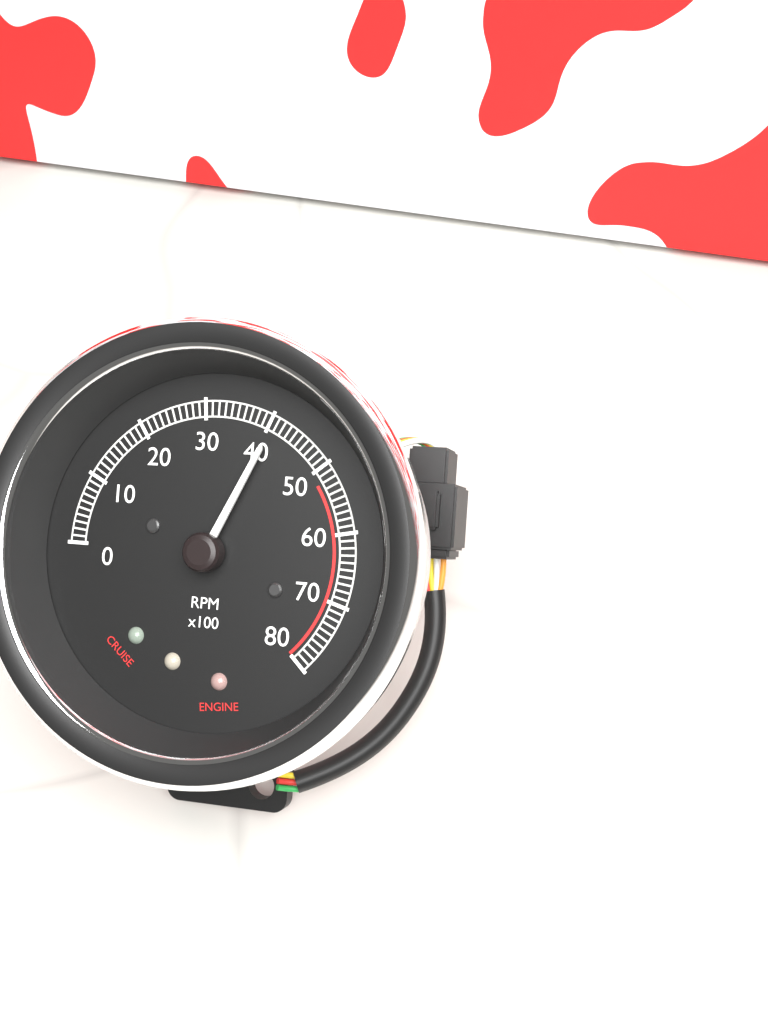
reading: 4100 RPM
